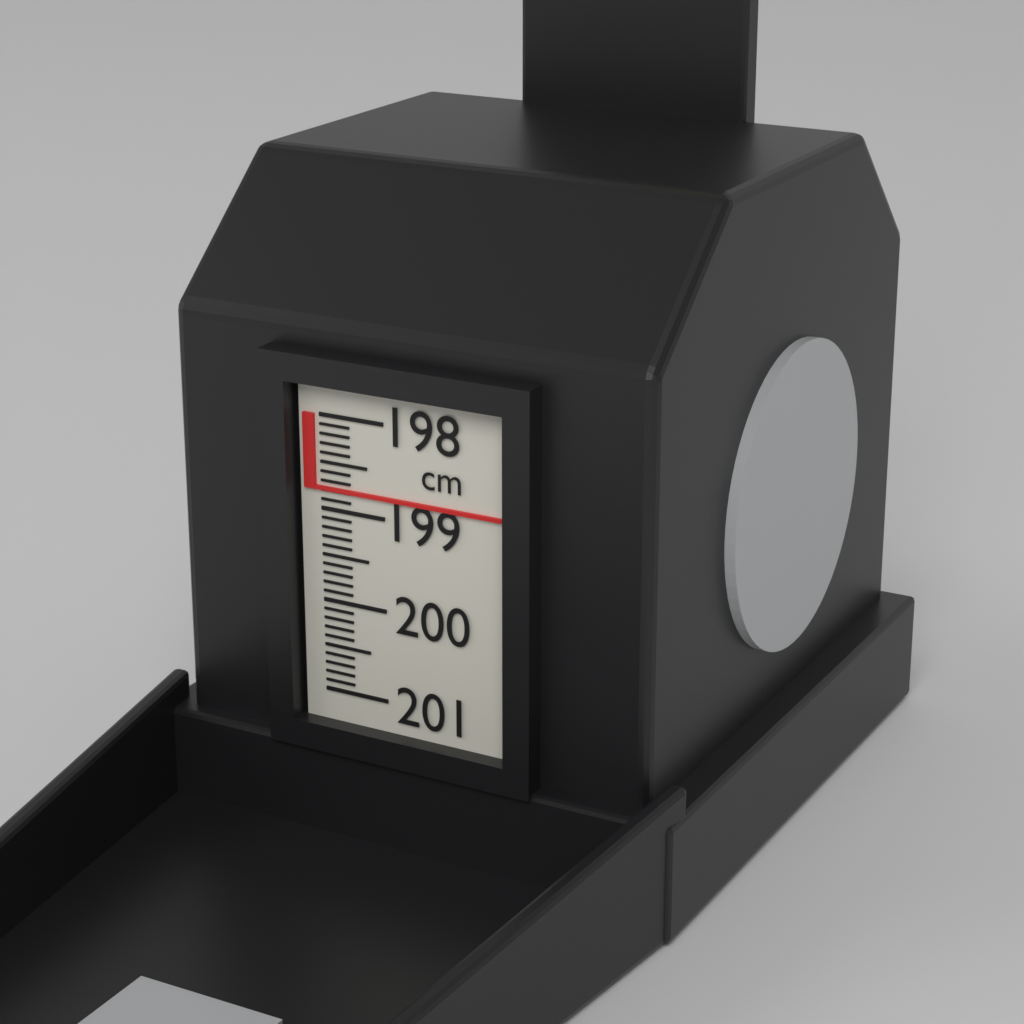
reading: 198.8 cm
